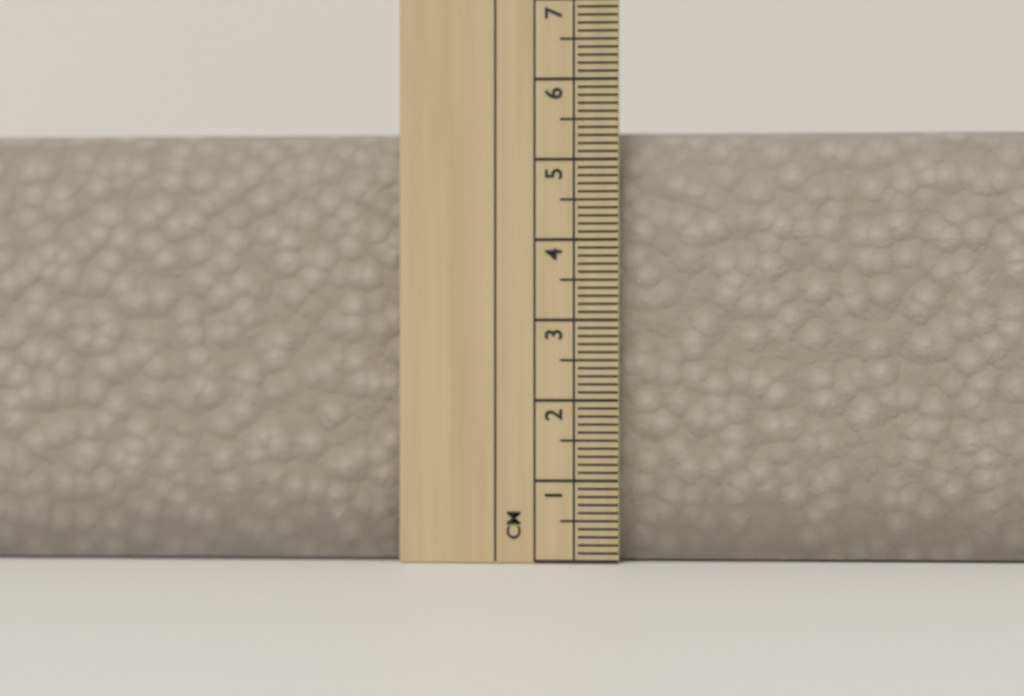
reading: 5.4 cm
